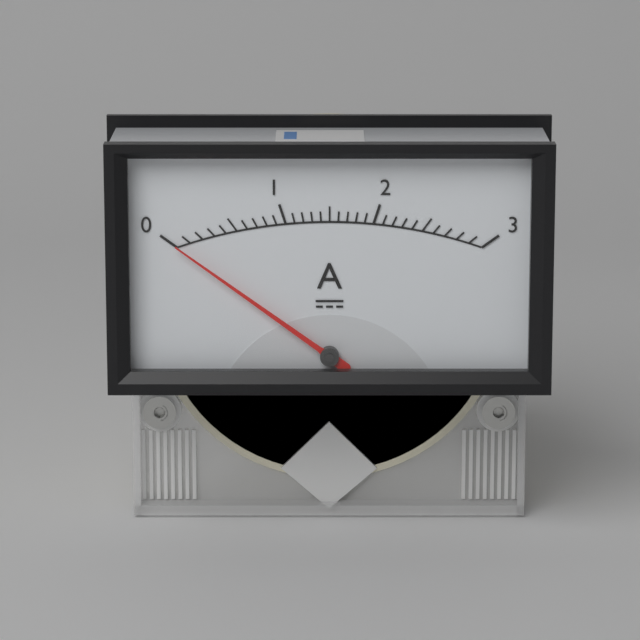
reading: 0.0 A
